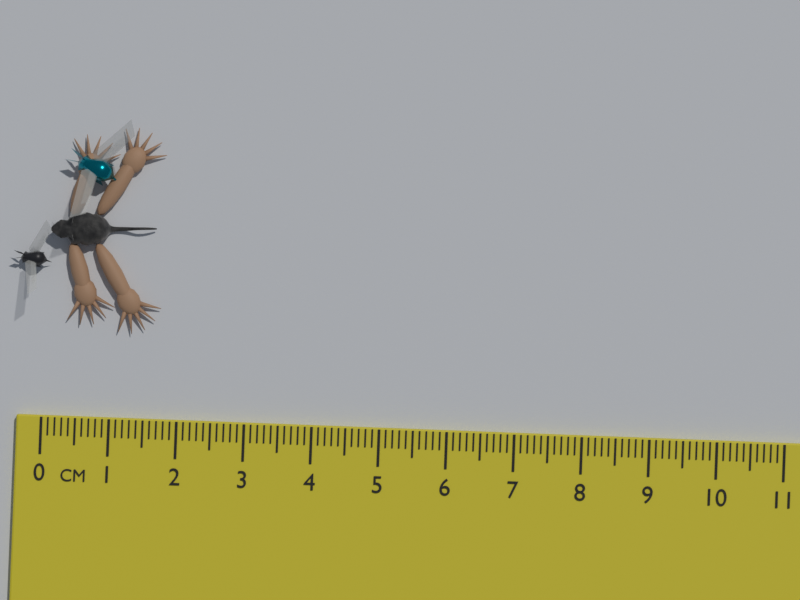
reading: 1.6 cm
